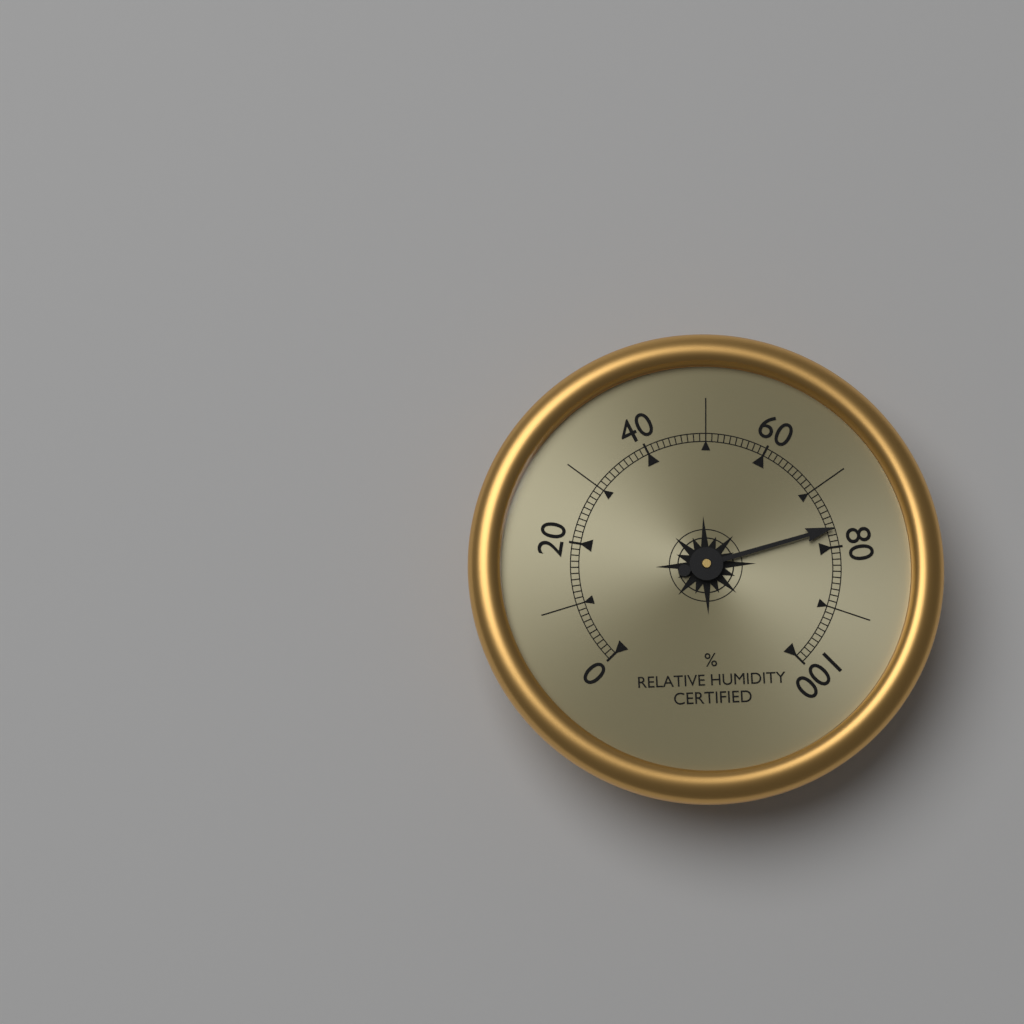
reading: 77 %
